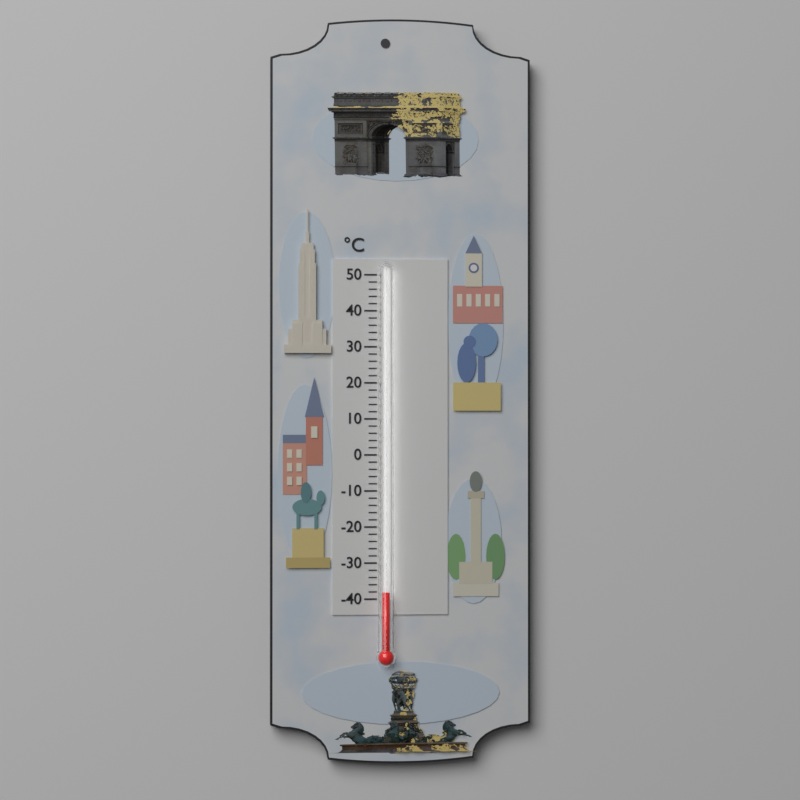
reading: -38 °C
